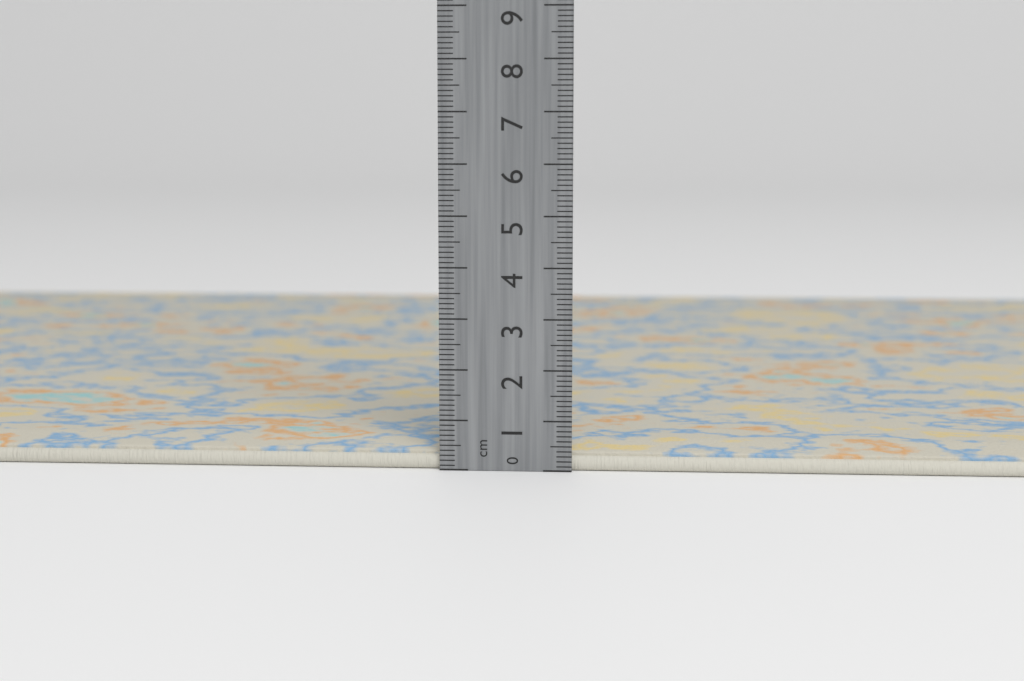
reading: 0.5 cm
